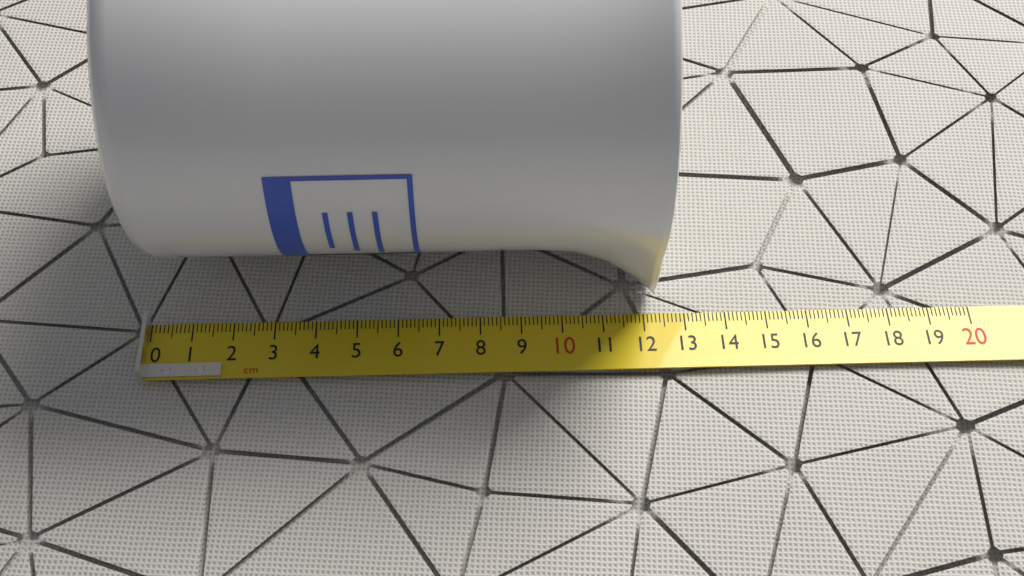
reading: 12.3 cm
